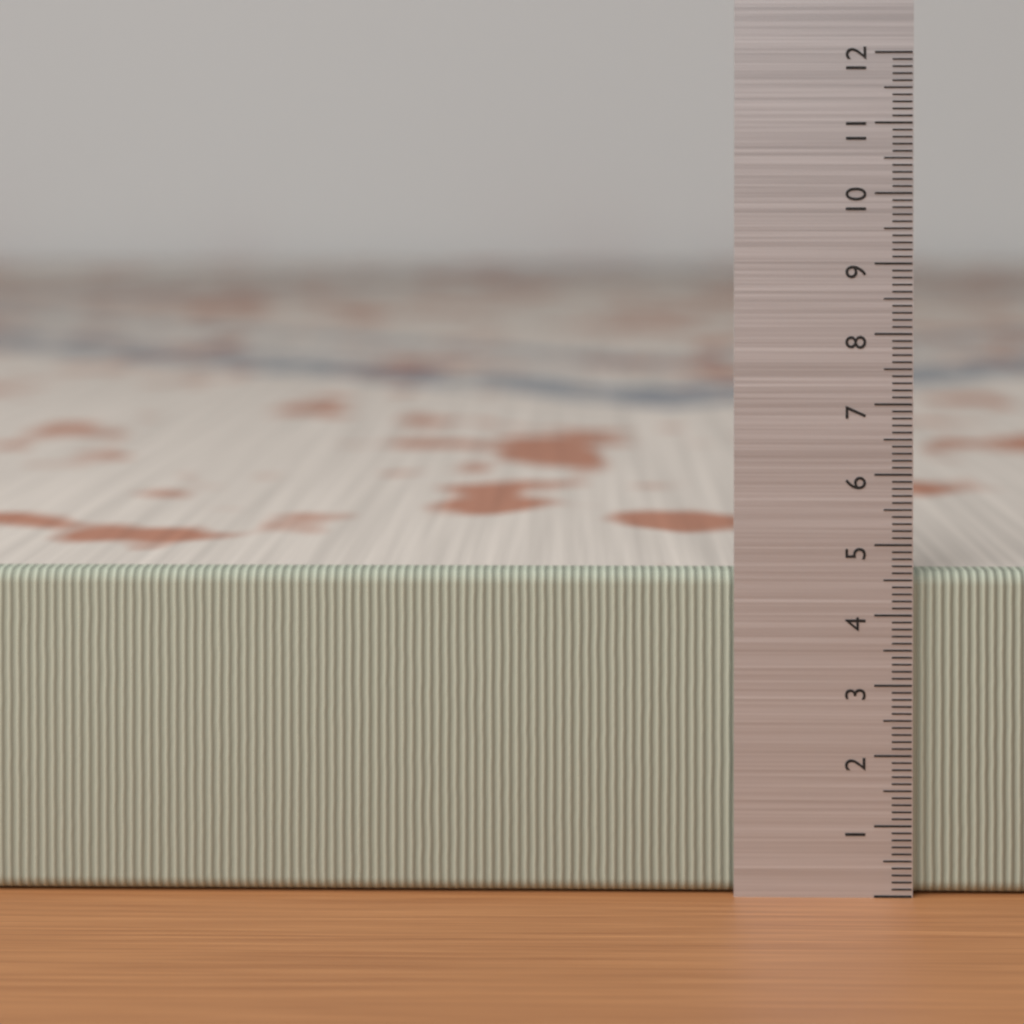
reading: 4.6 (no unit)
